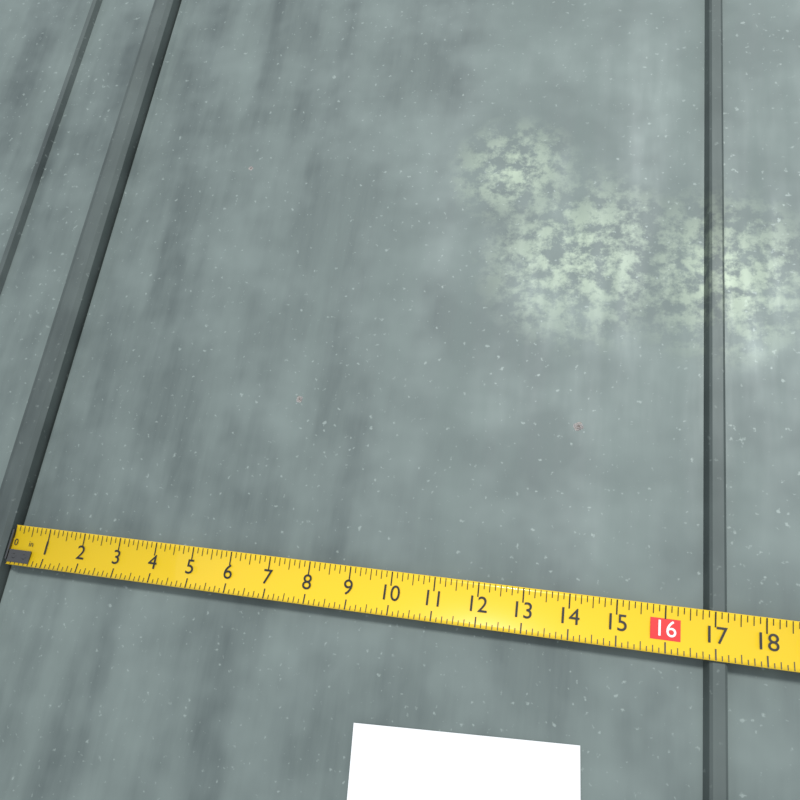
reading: 17.250 in
